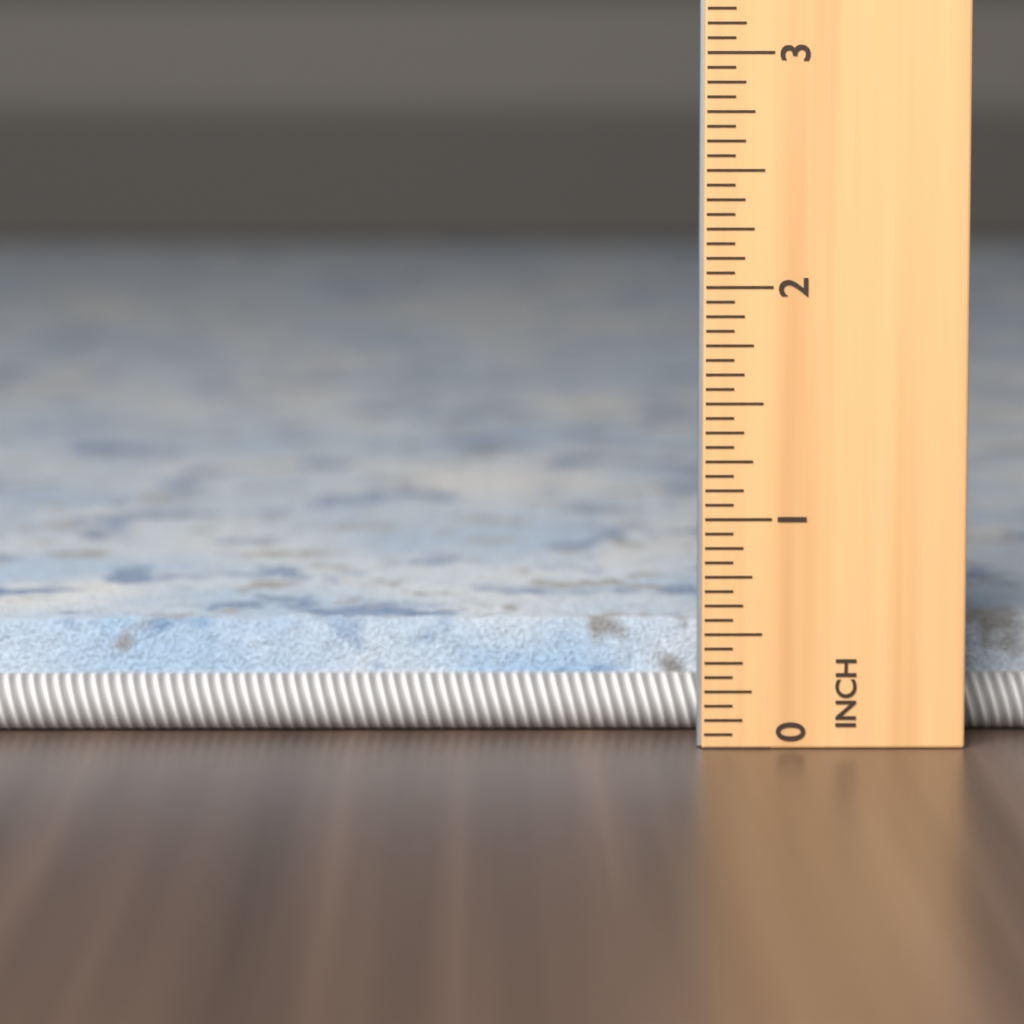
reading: 0.5000 in
